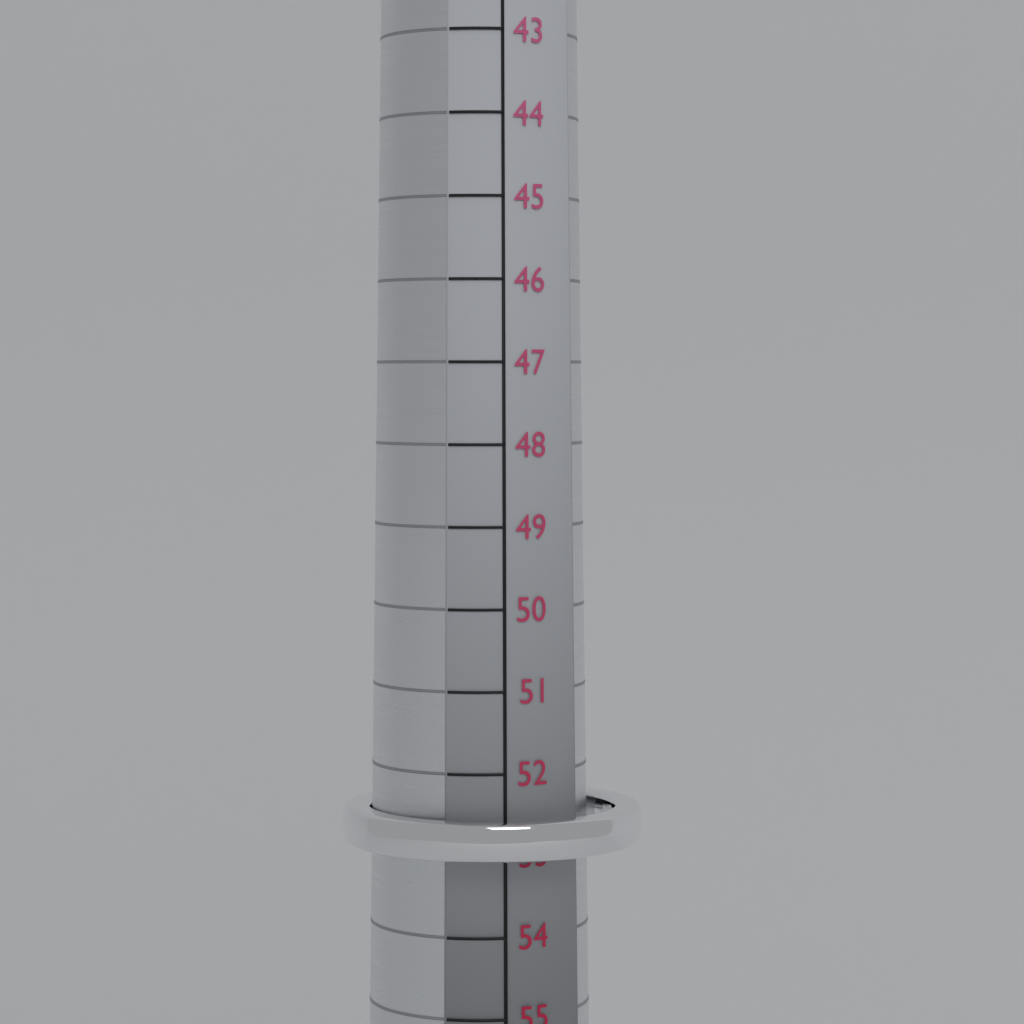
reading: 53 mm
